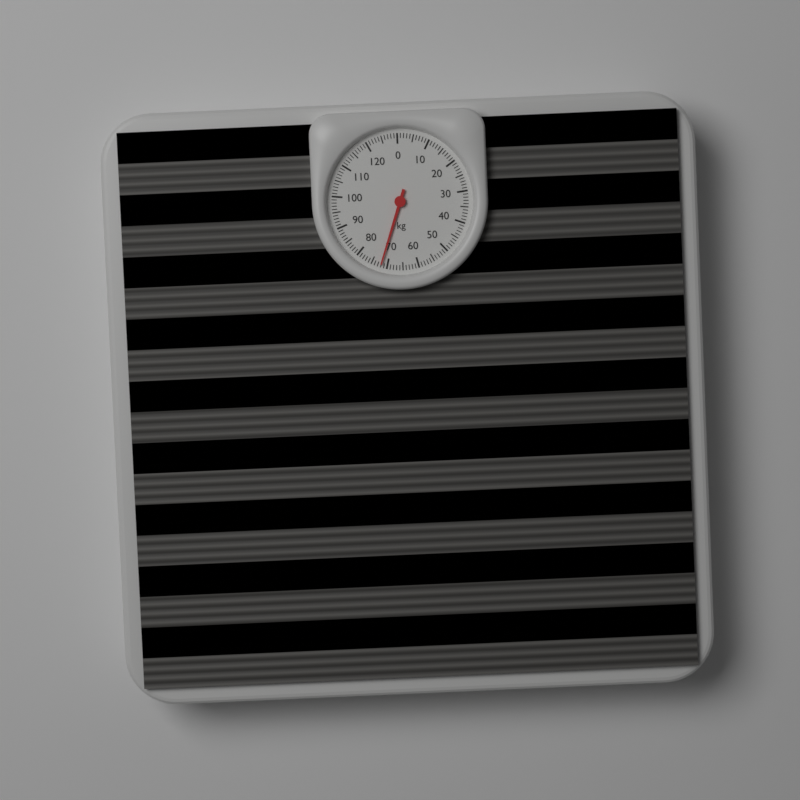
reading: 72 kg
